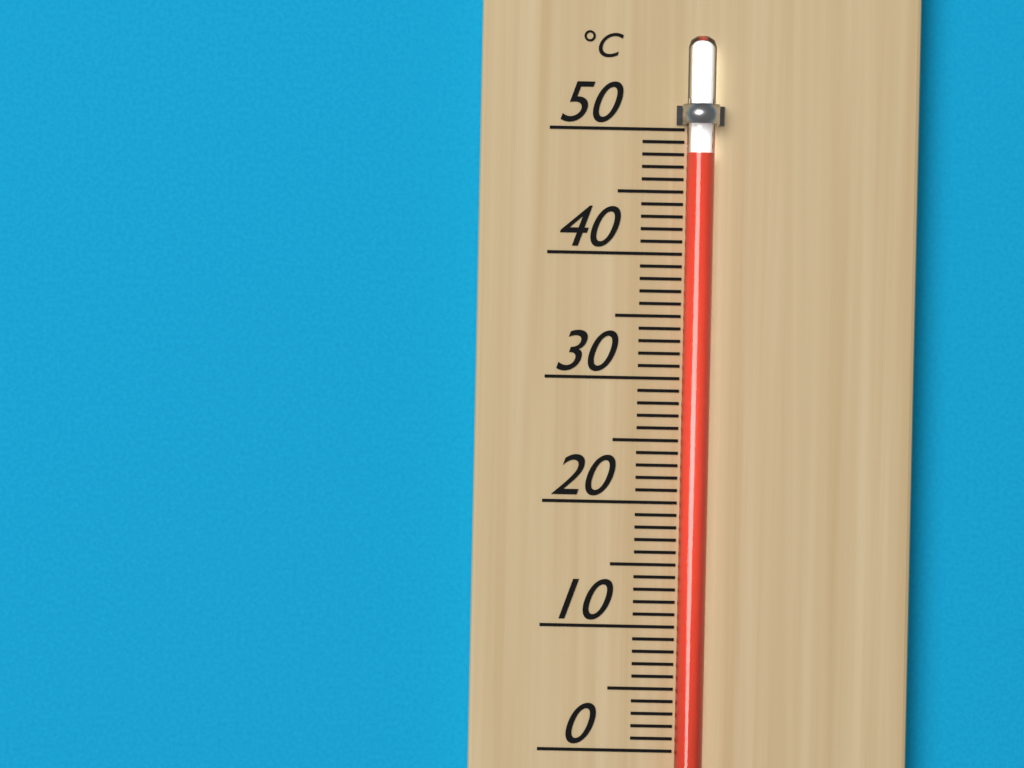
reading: 48 °C
